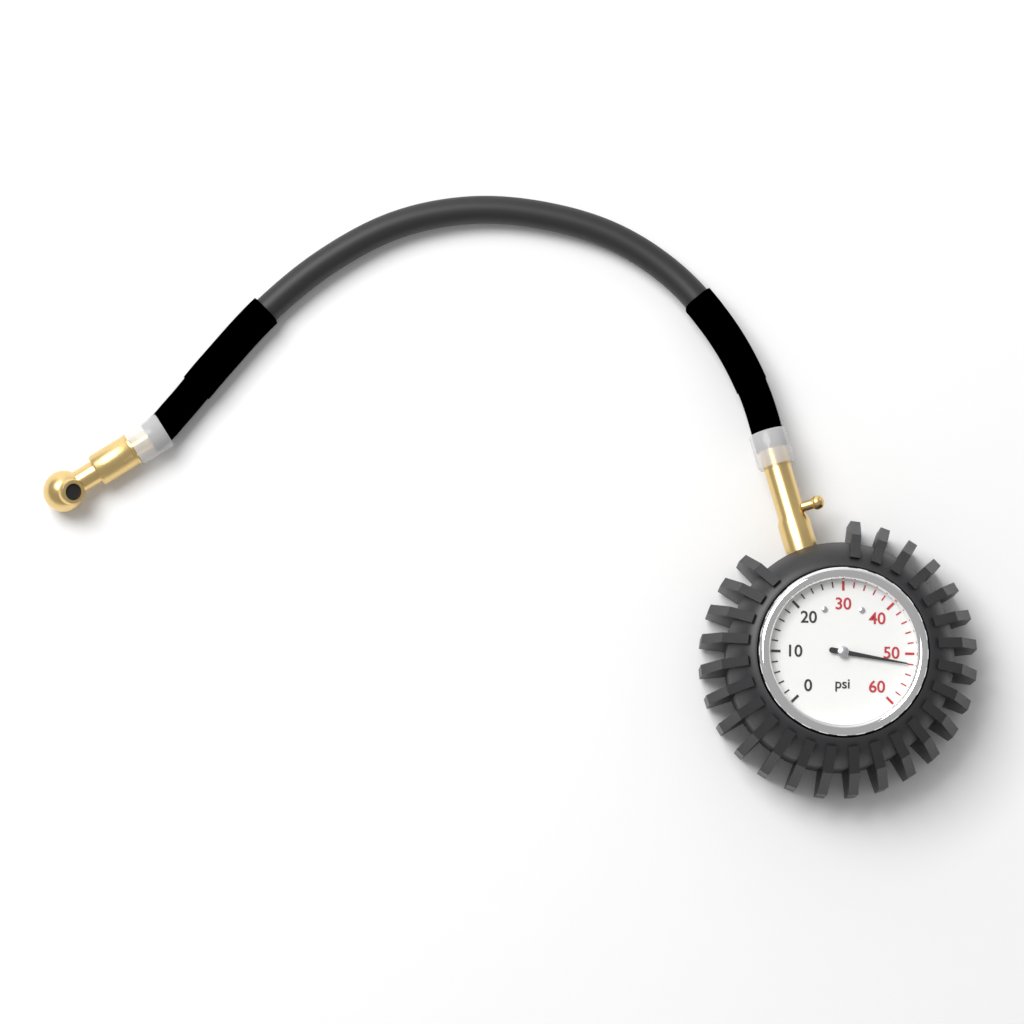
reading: 52 psi
